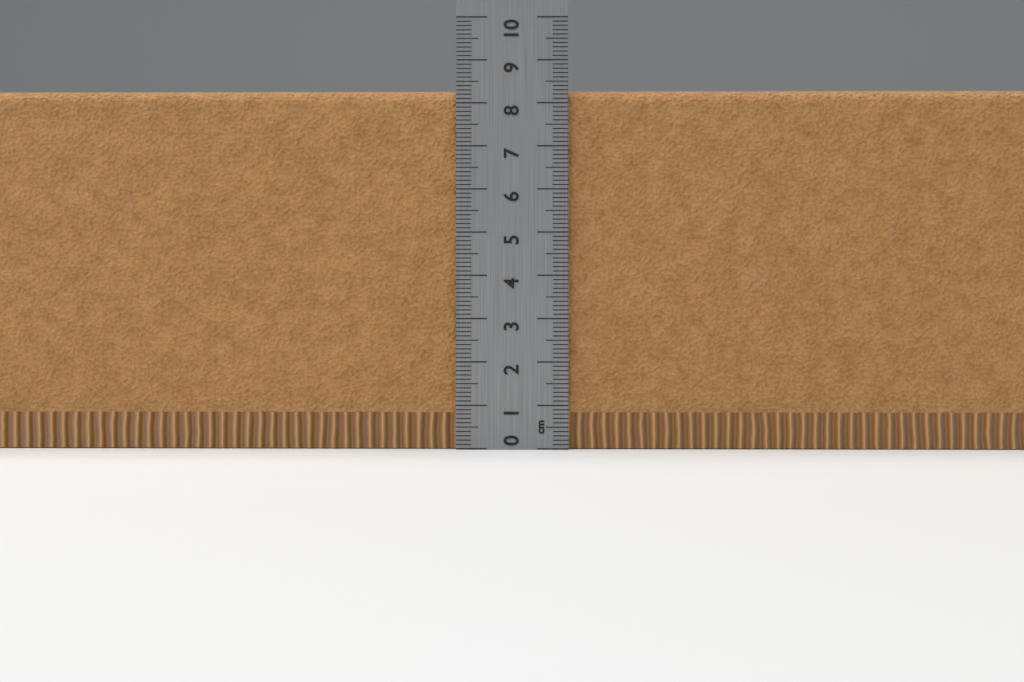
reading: 8.3 cm
